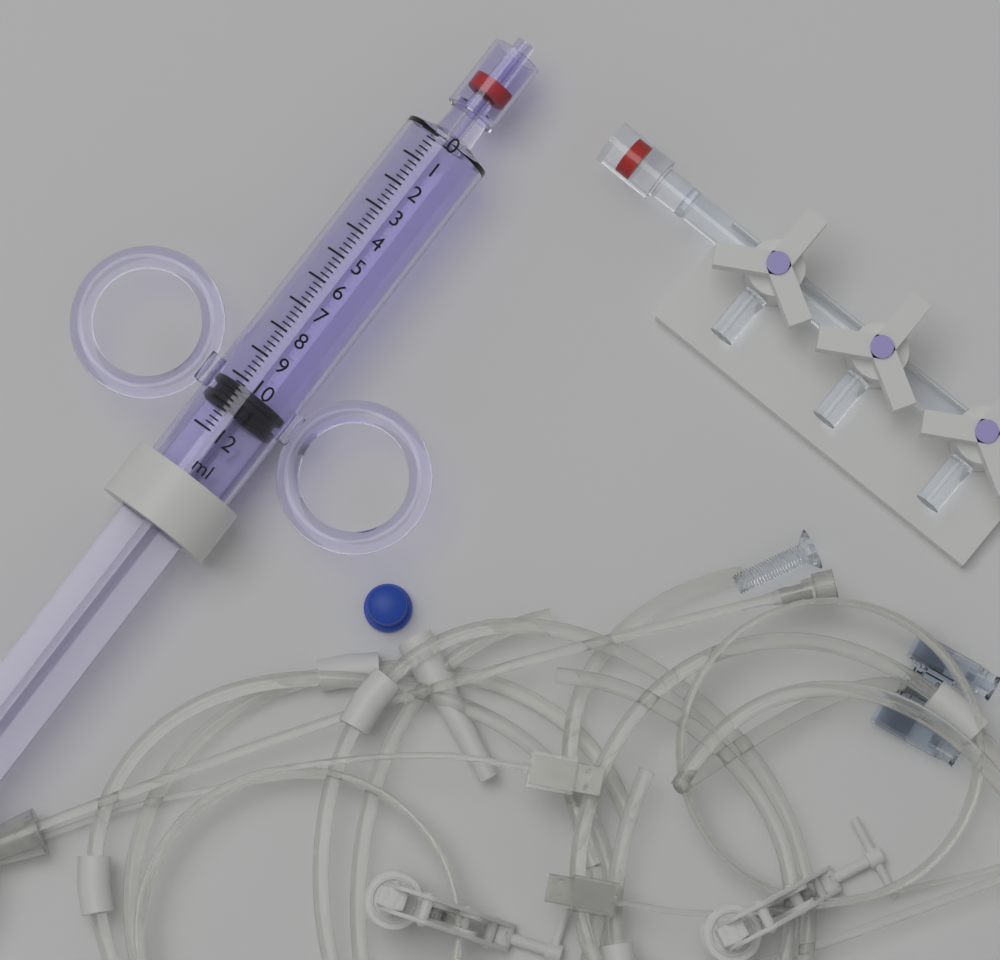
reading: 10.2 ml
